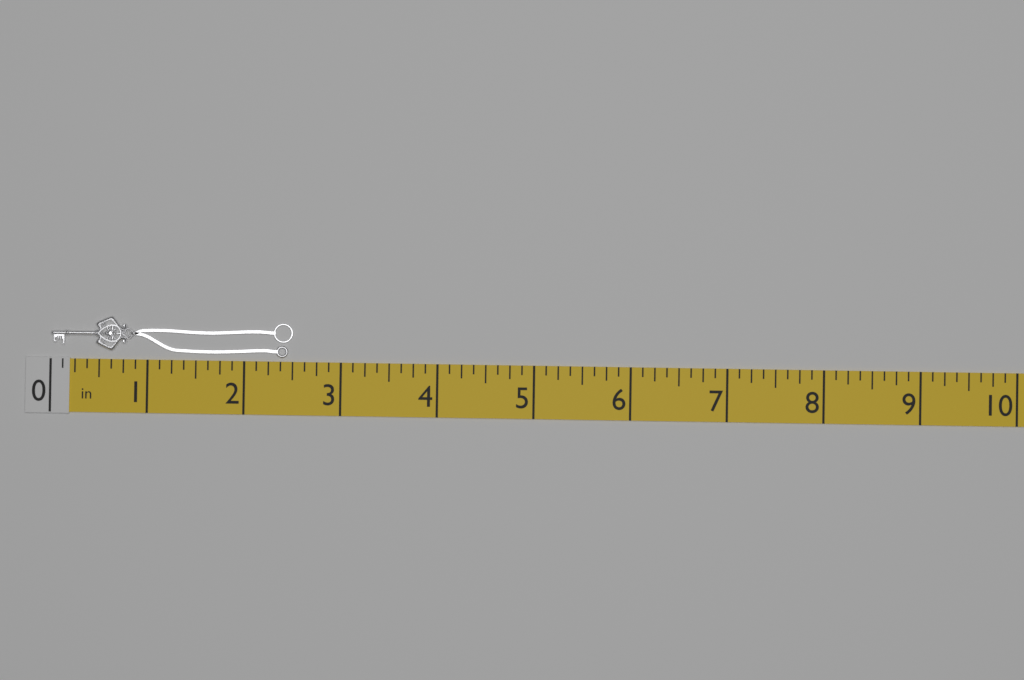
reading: 2.500 in
